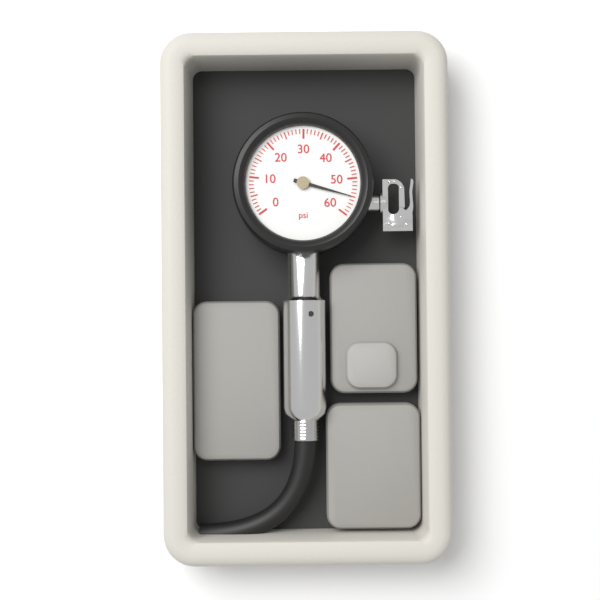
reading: 55 psi
